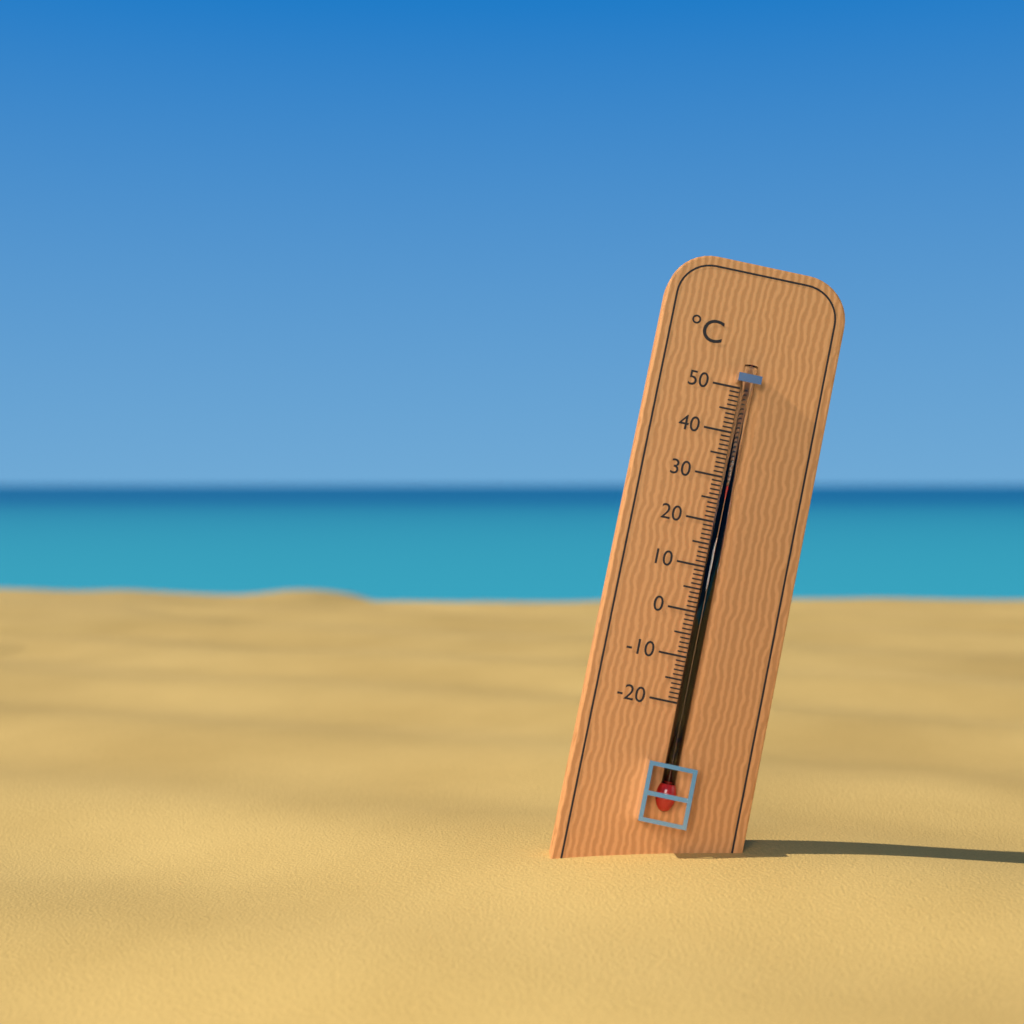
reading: 28 °C
